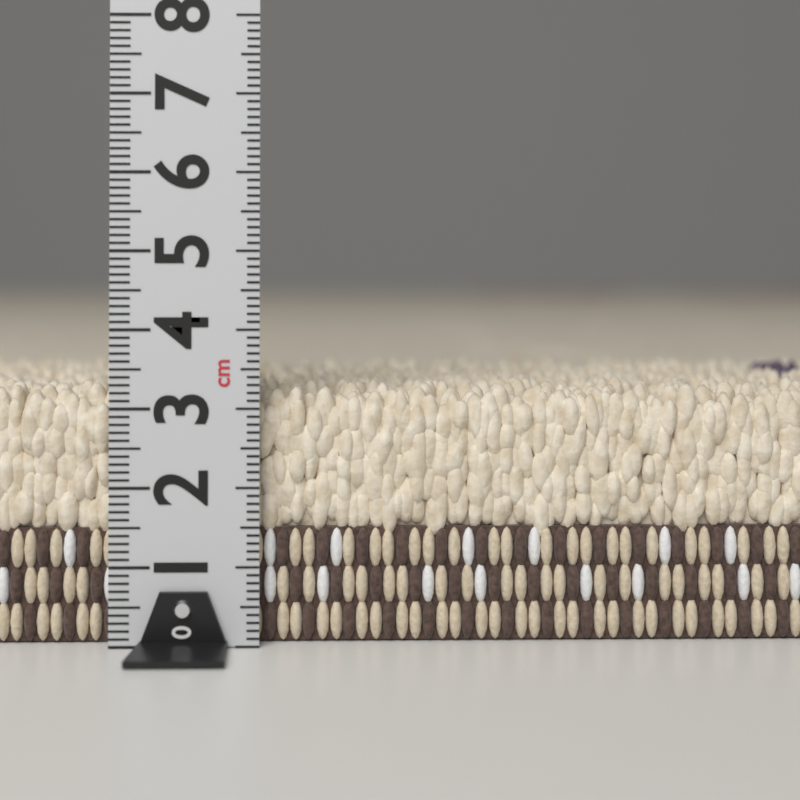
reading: 3.3 cm
